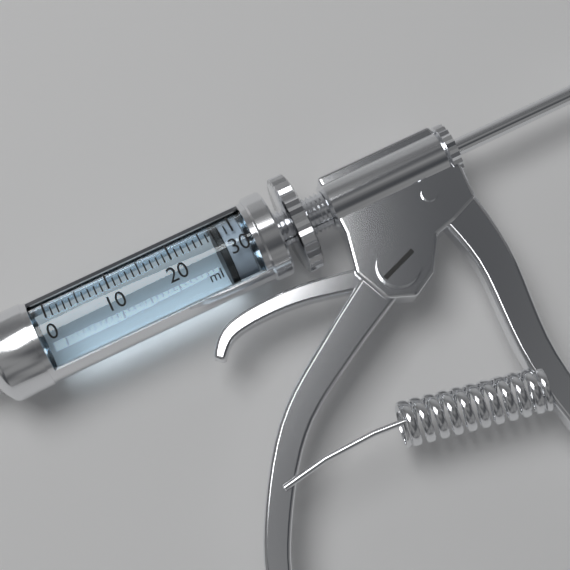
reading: 27 ml
